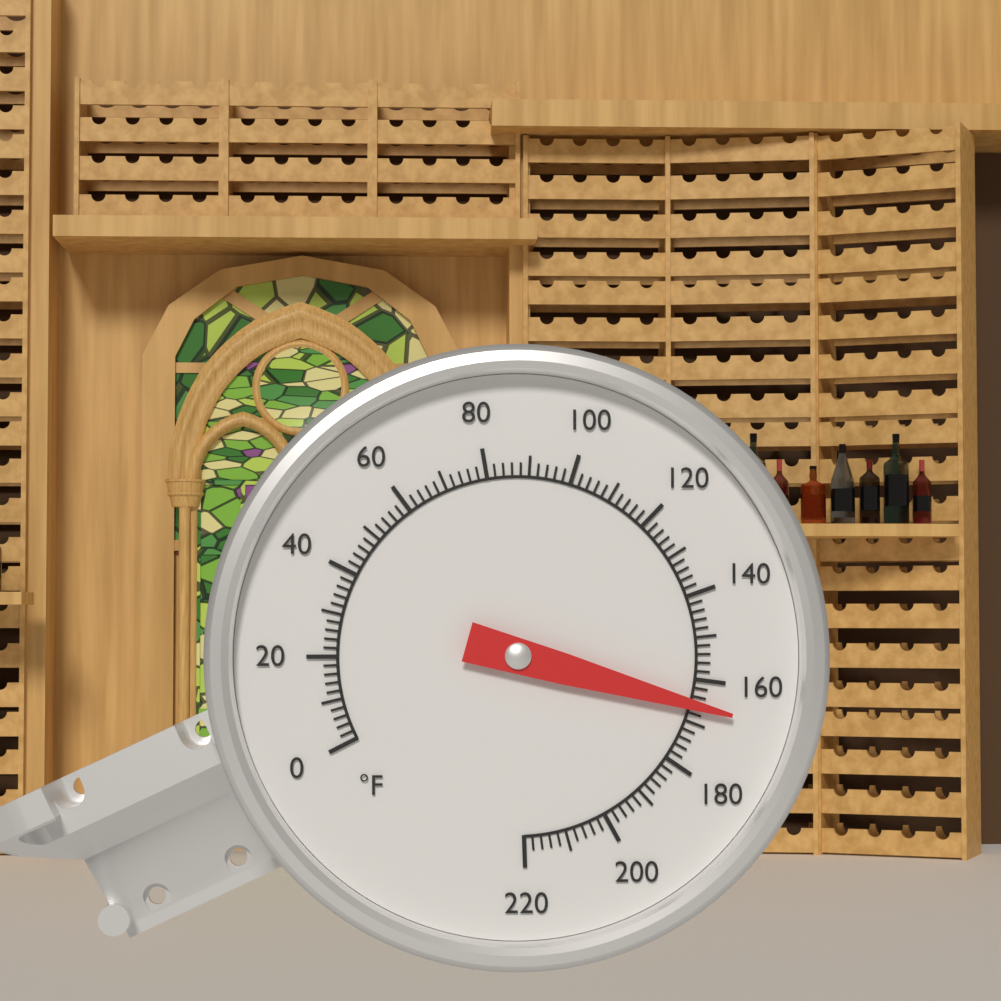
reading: 166 °F
